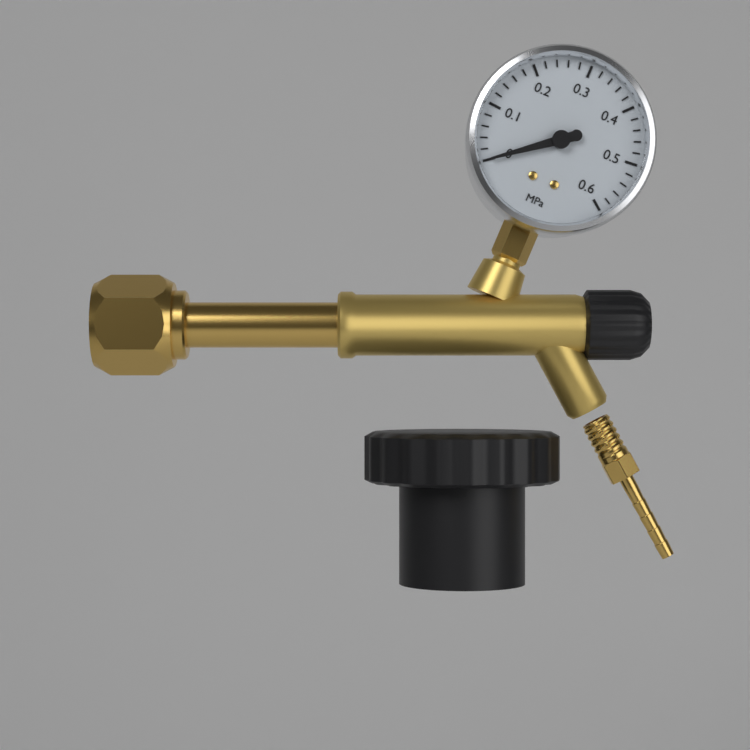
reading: 0.00 MPa
